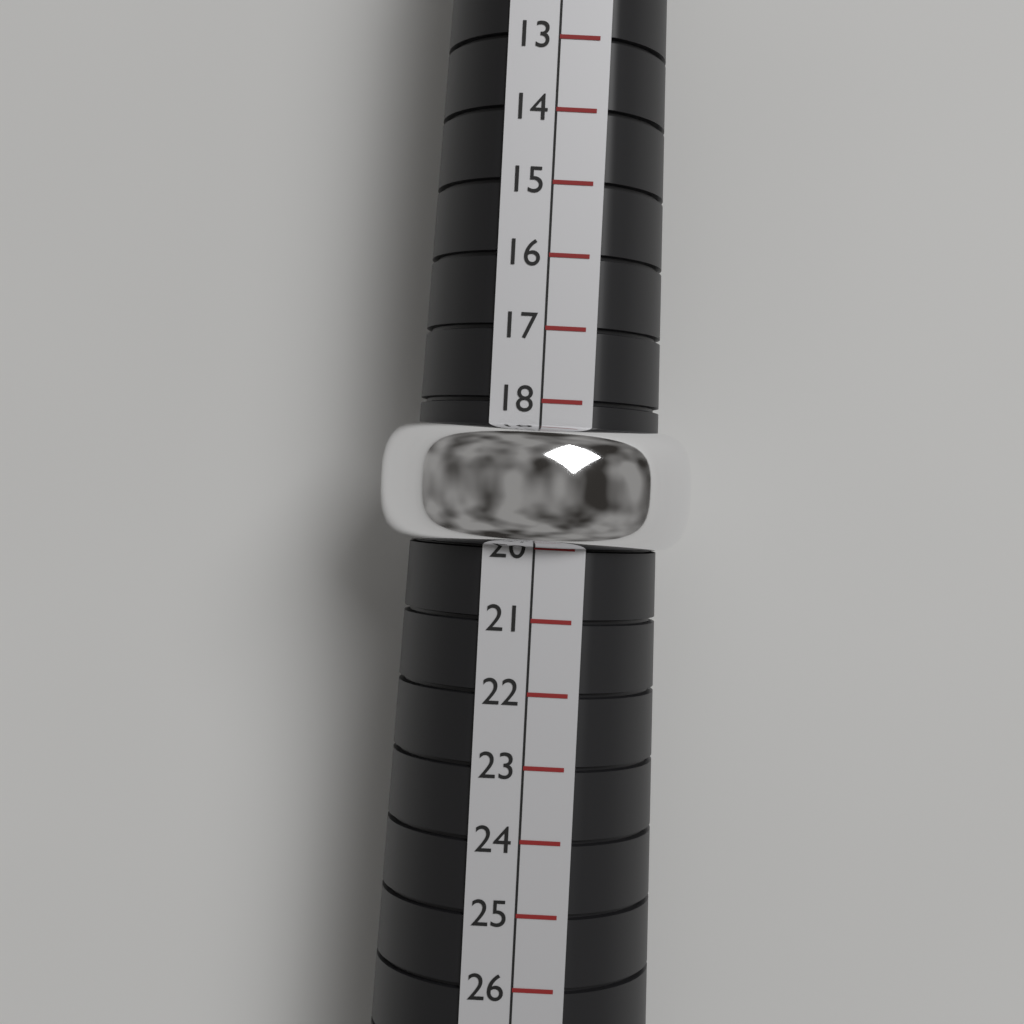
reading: 20 (no unit)
